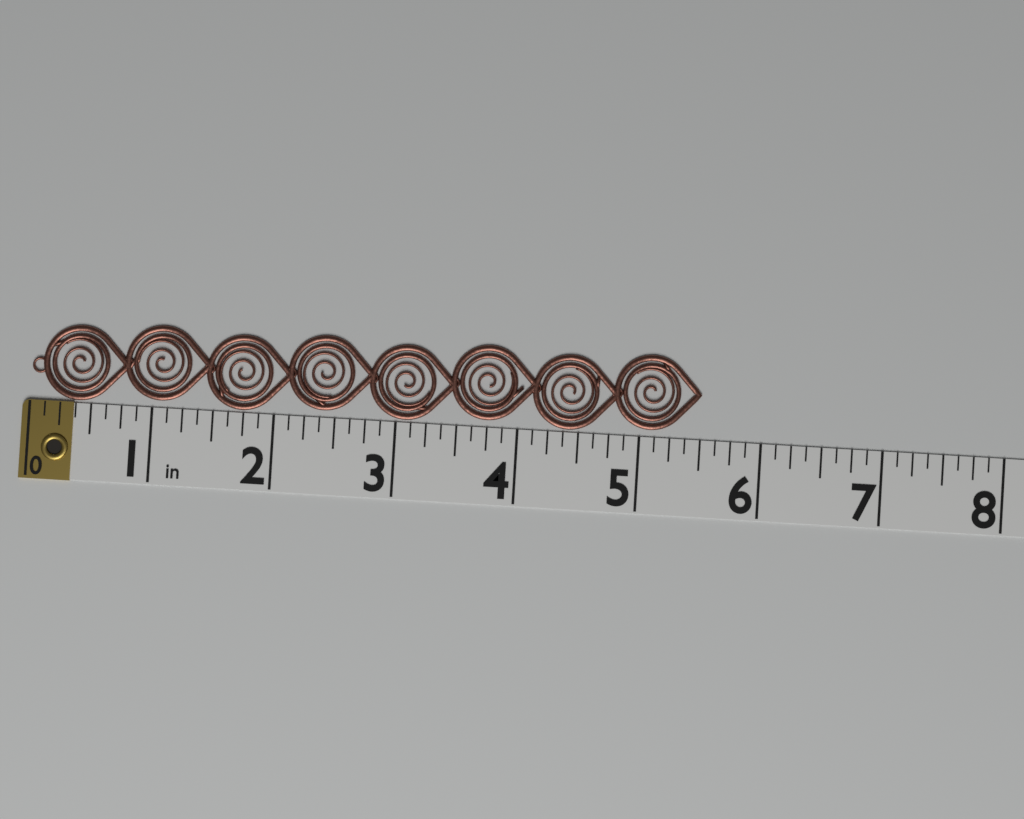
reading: 5.500 in
